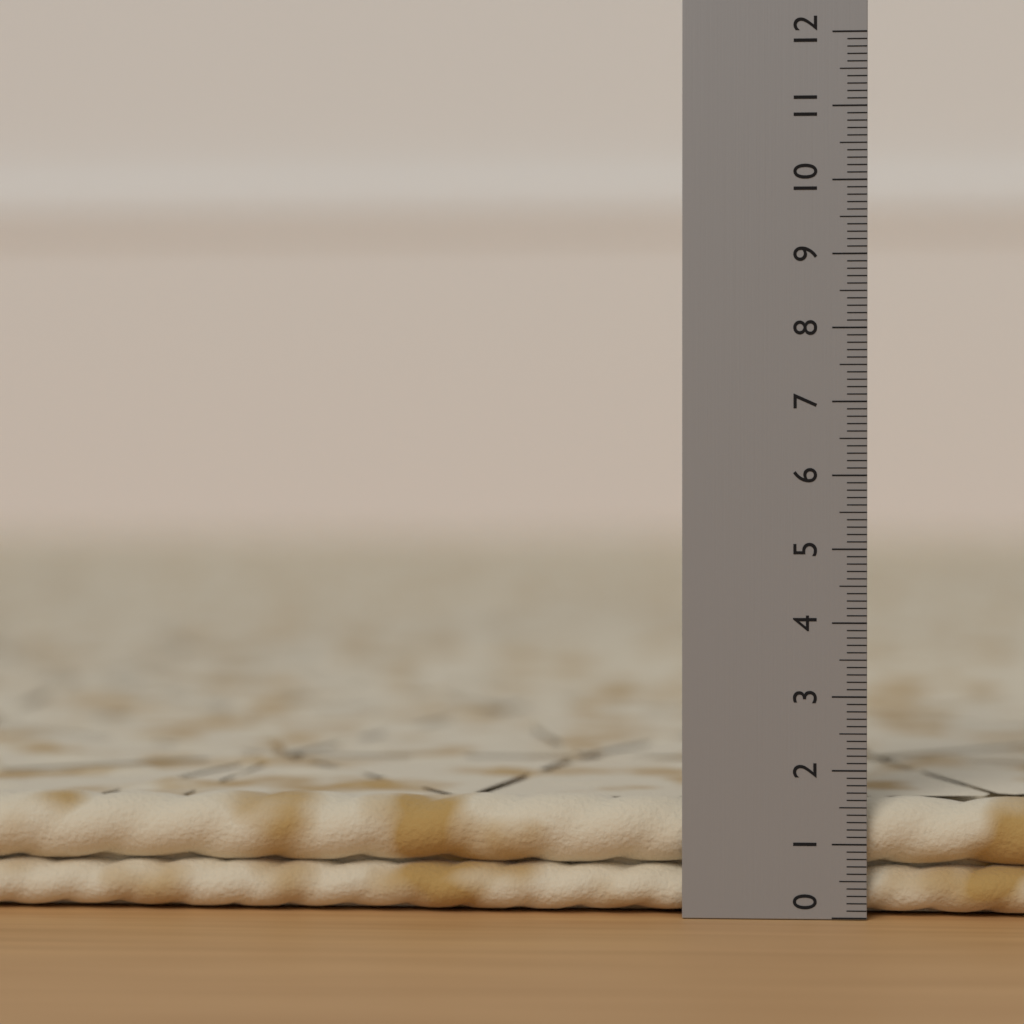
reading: 1.6 (no unit)
